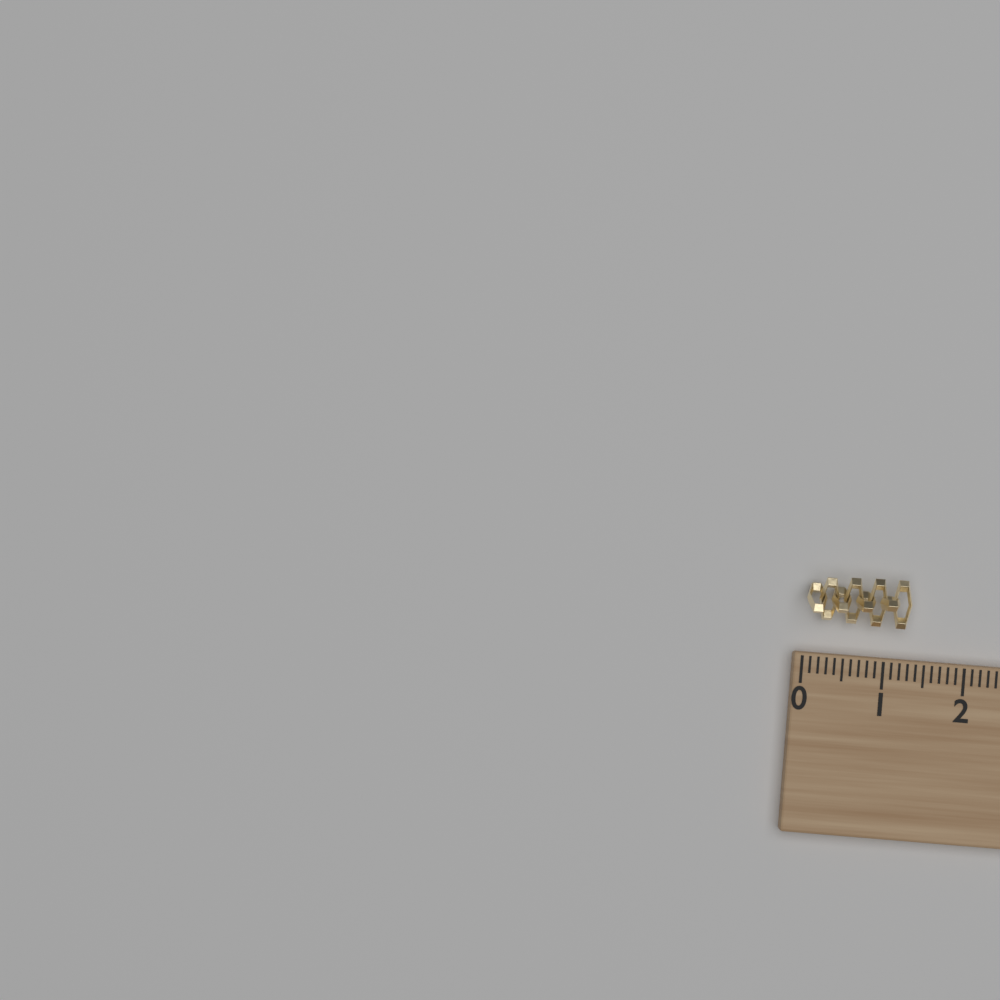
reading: 1.3 (no unit)
